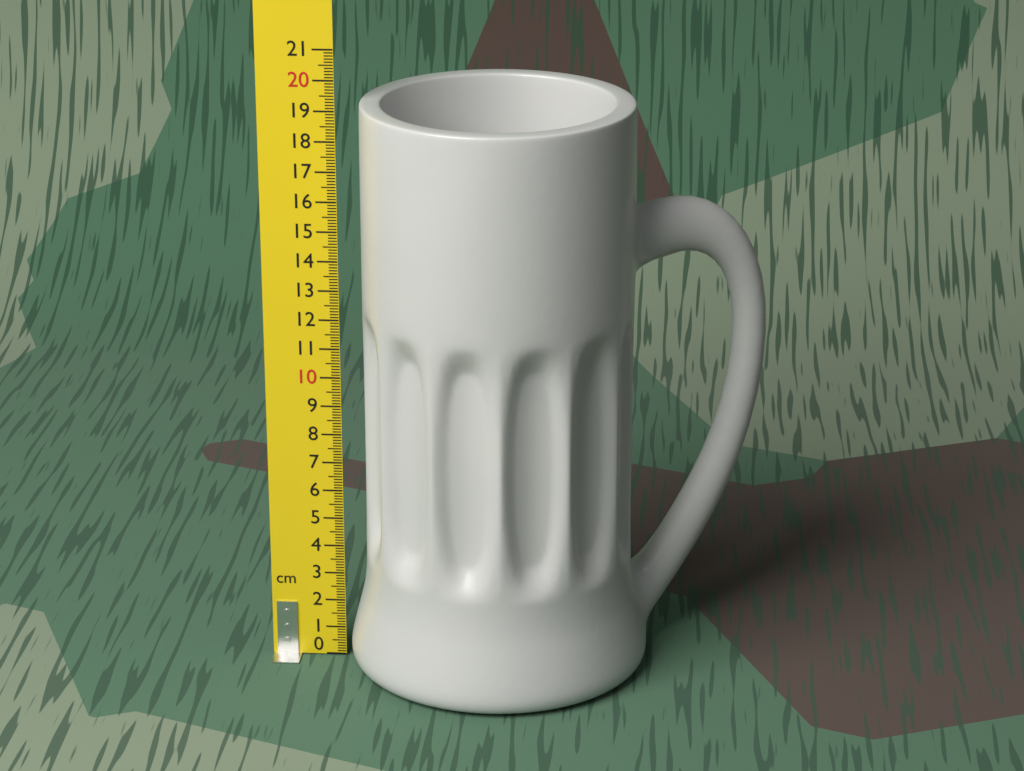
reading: 19.3 cm
